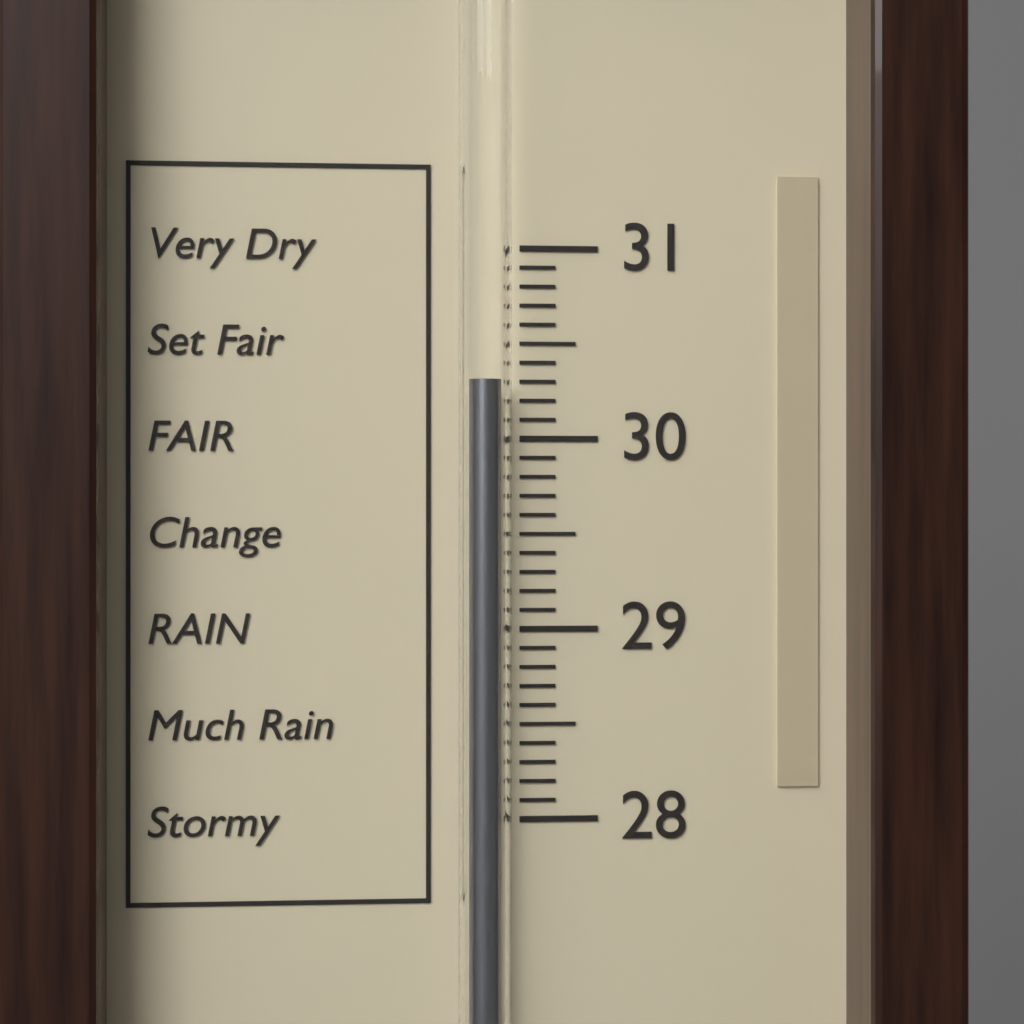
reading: 30.3 (no unit)
